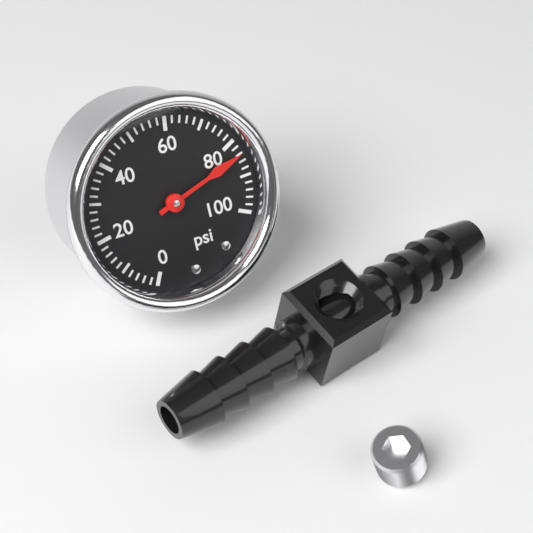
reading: 84 psi
